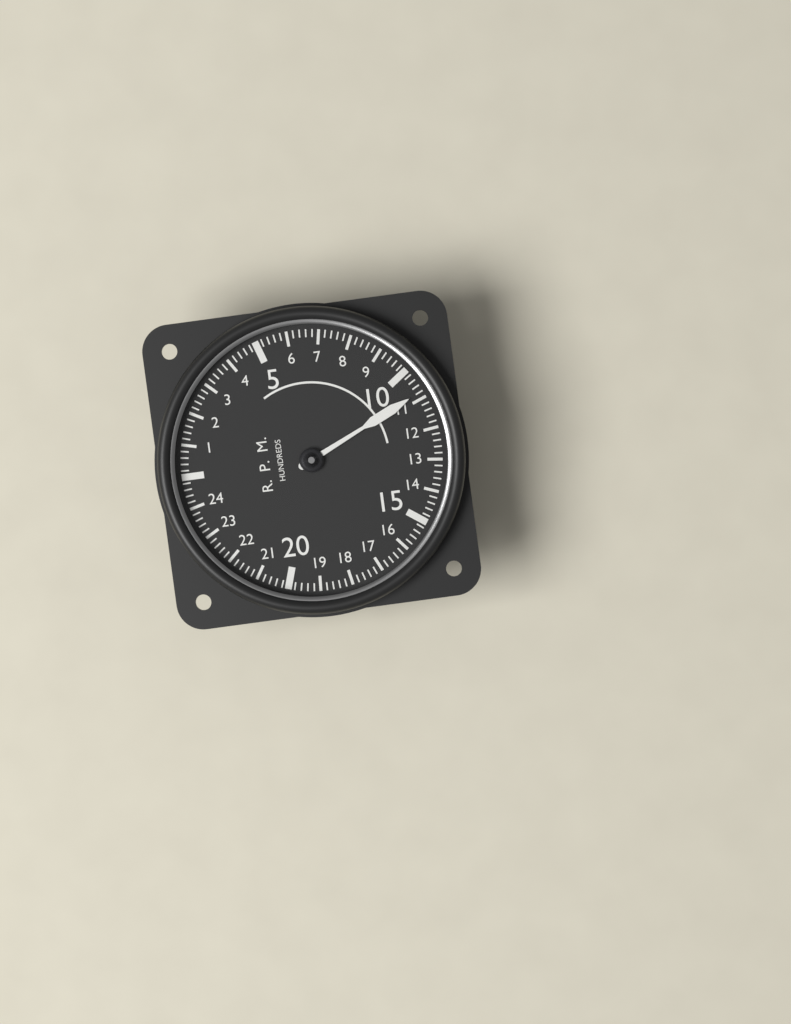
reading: 10.8 RPM x100
